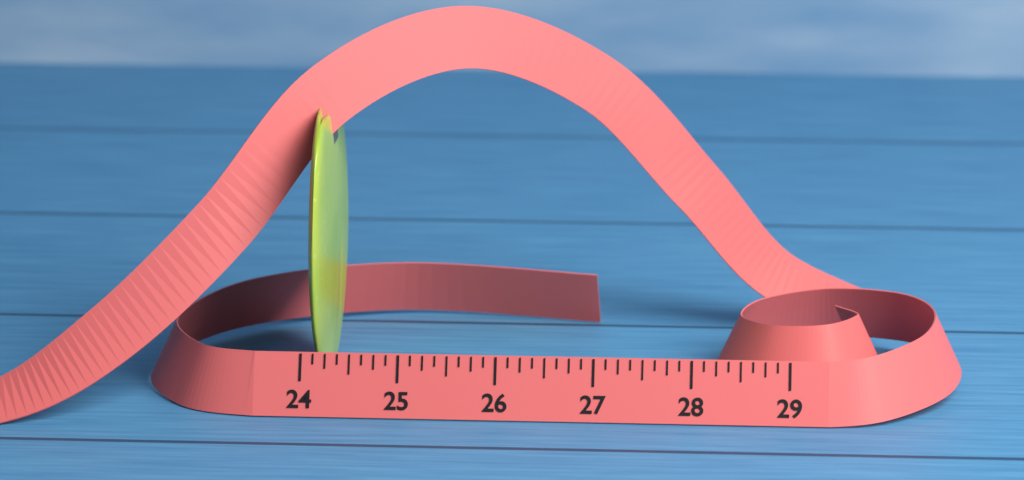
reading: 24.250 (no unit)
